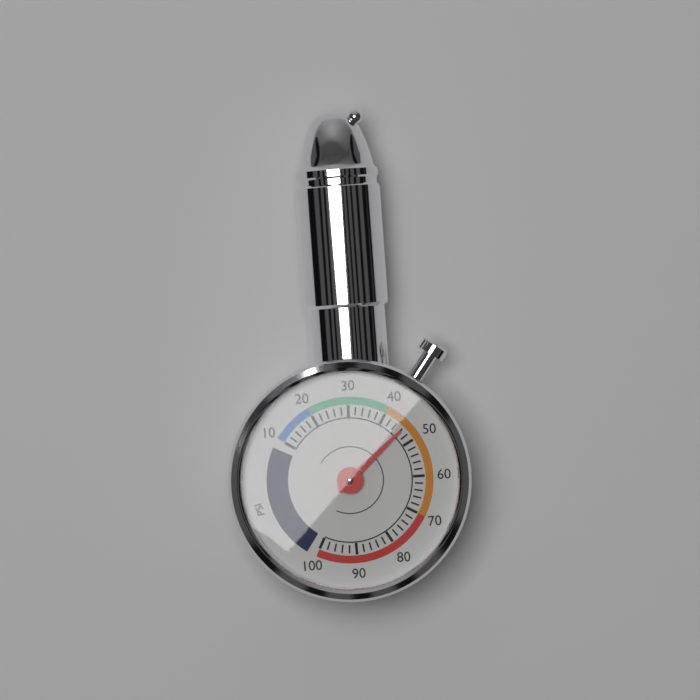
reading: 46 psi
